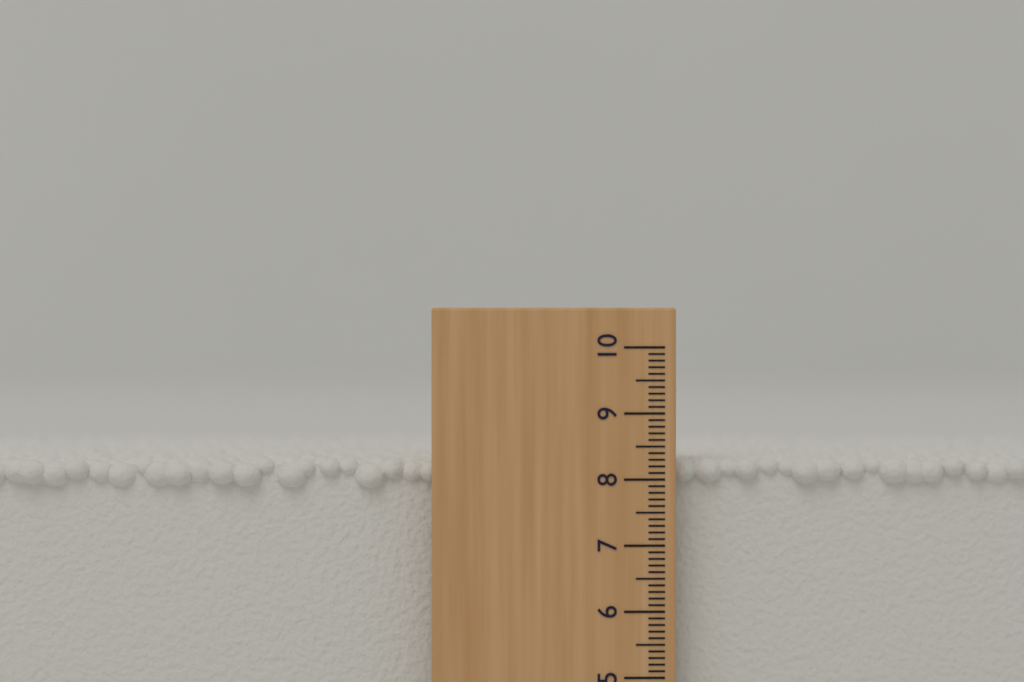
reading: 8.3 (no unit)
